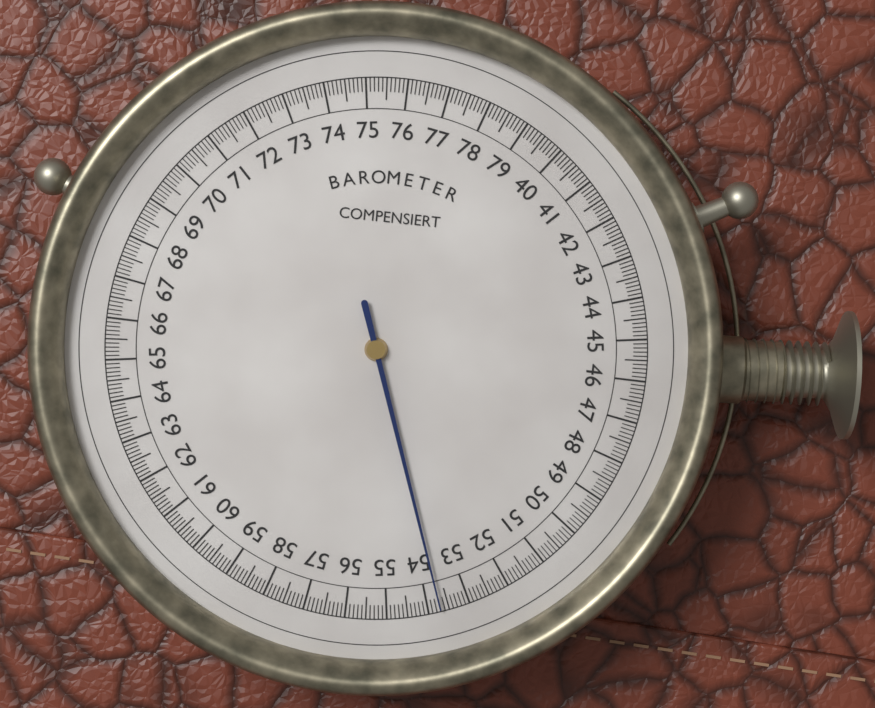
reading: 53.7 (no unit)
